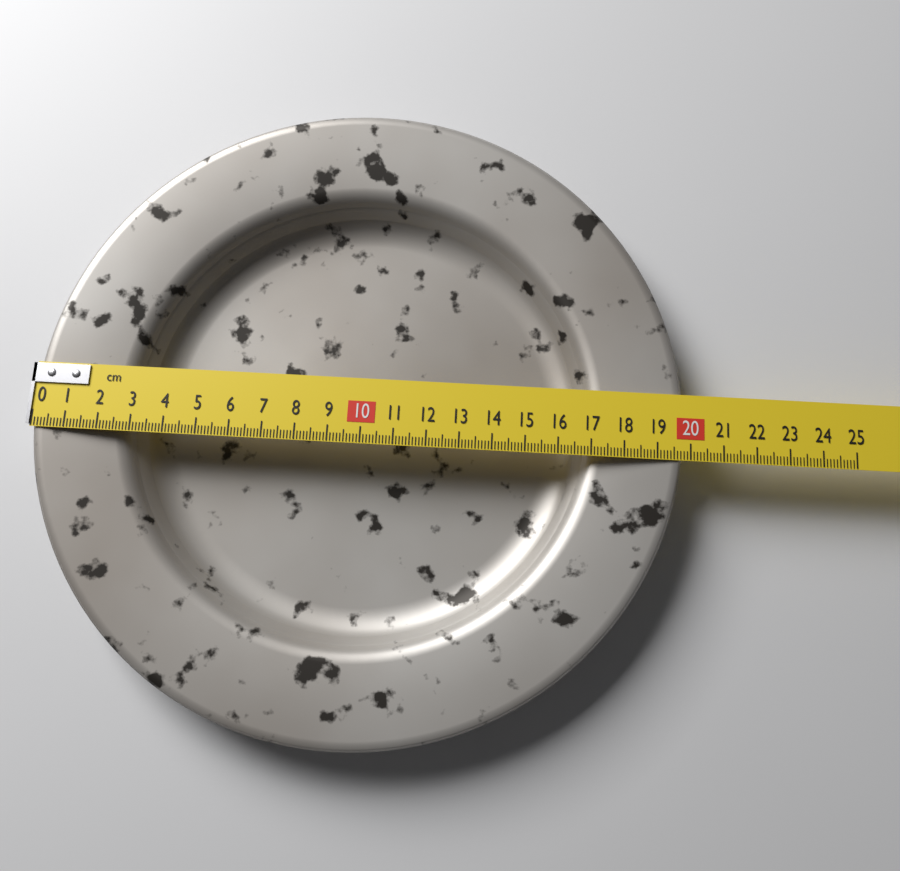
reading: 19.8 cm
